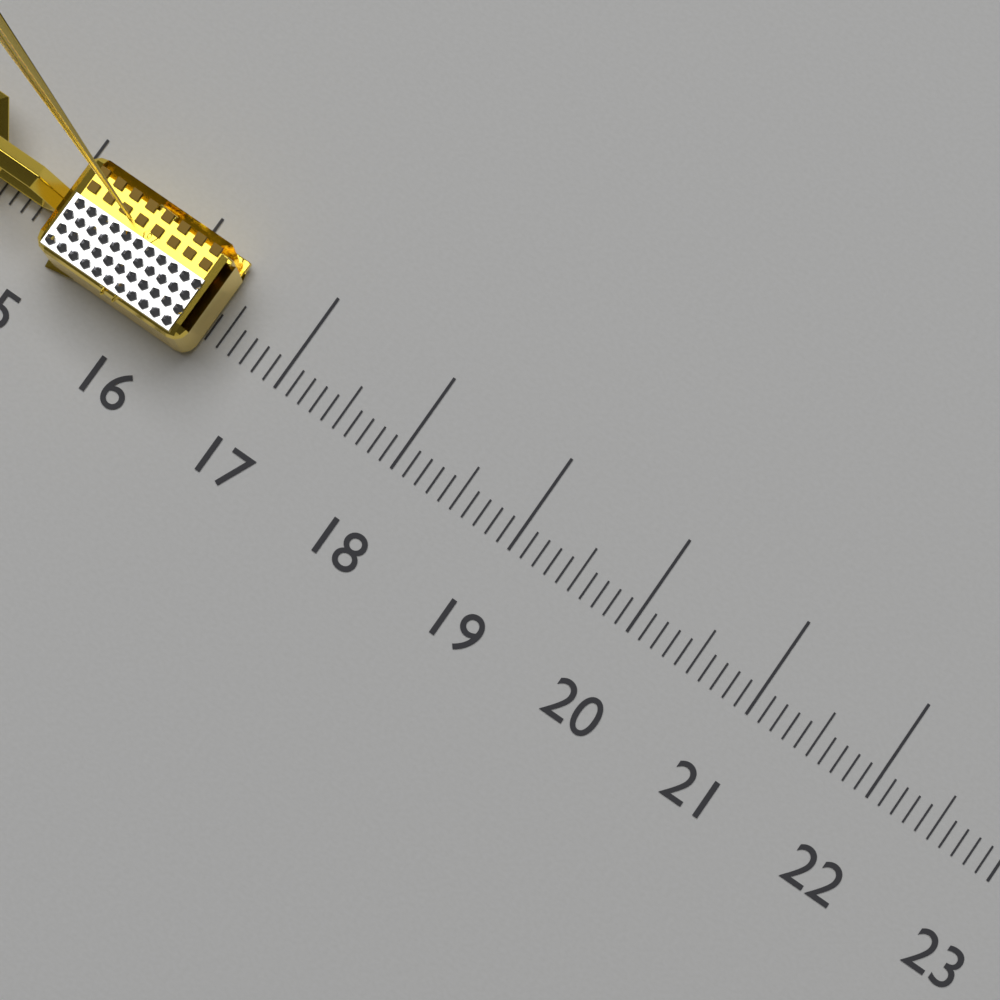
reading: 16.4 (no unit)
